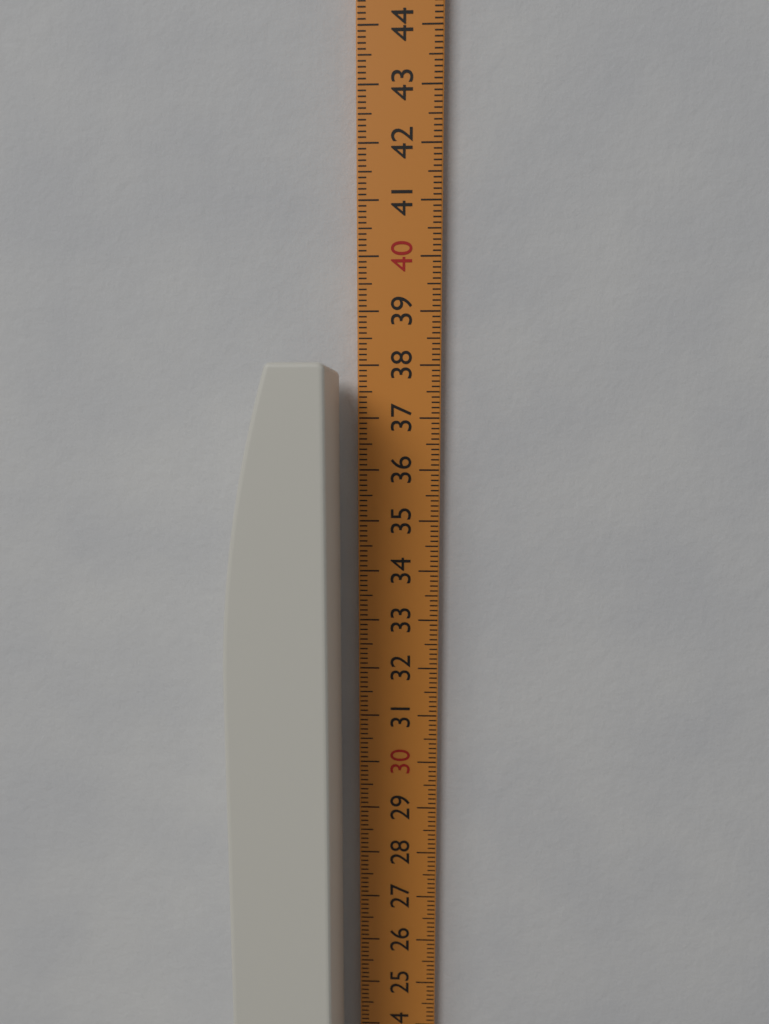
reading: 37.9 cm
